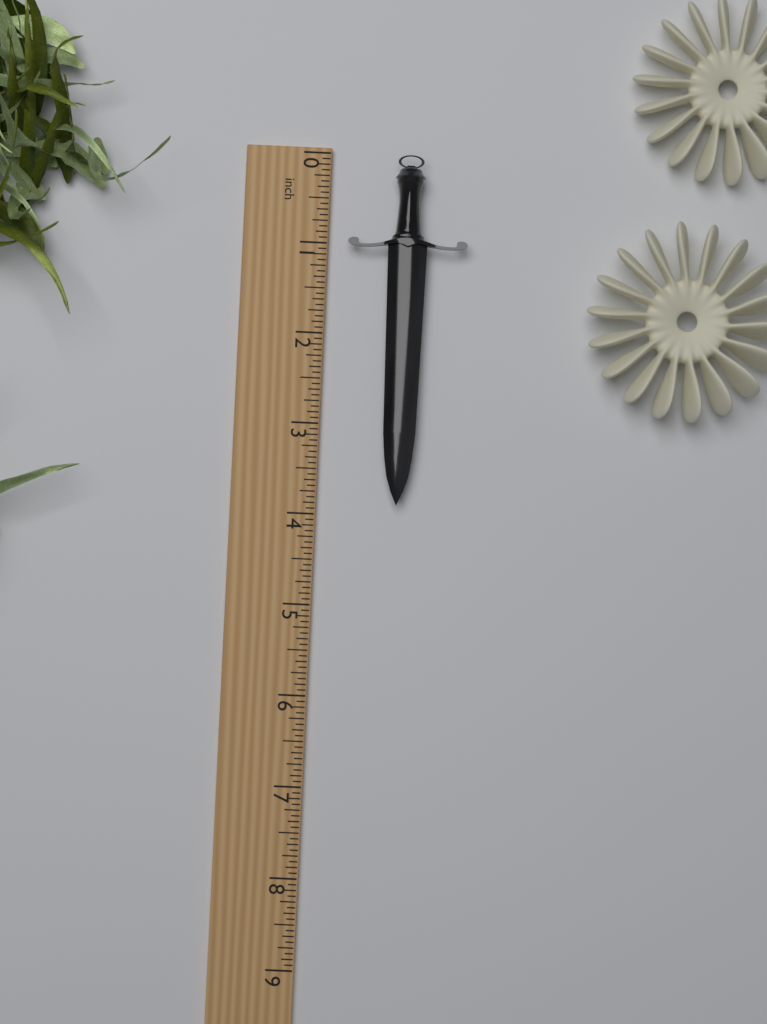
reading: 3.8750 inch
